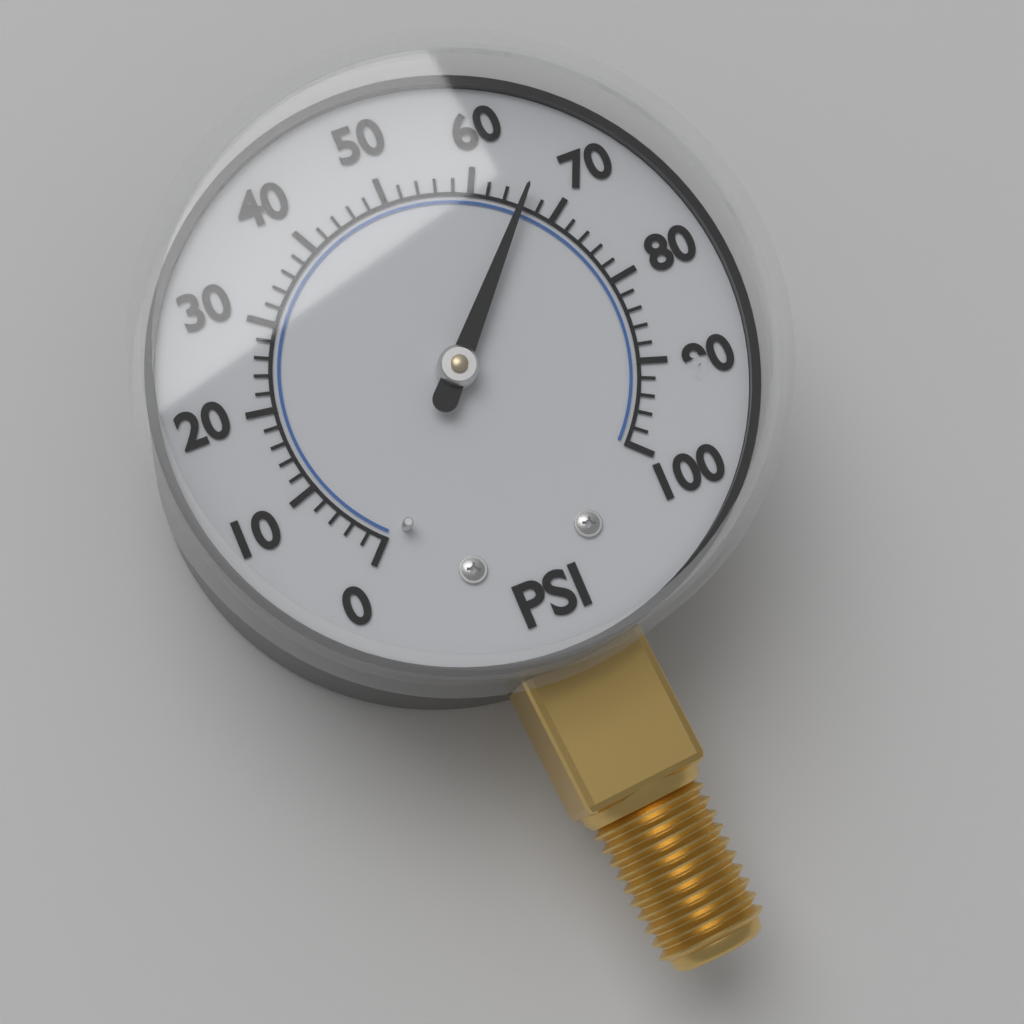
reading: 66 psi
